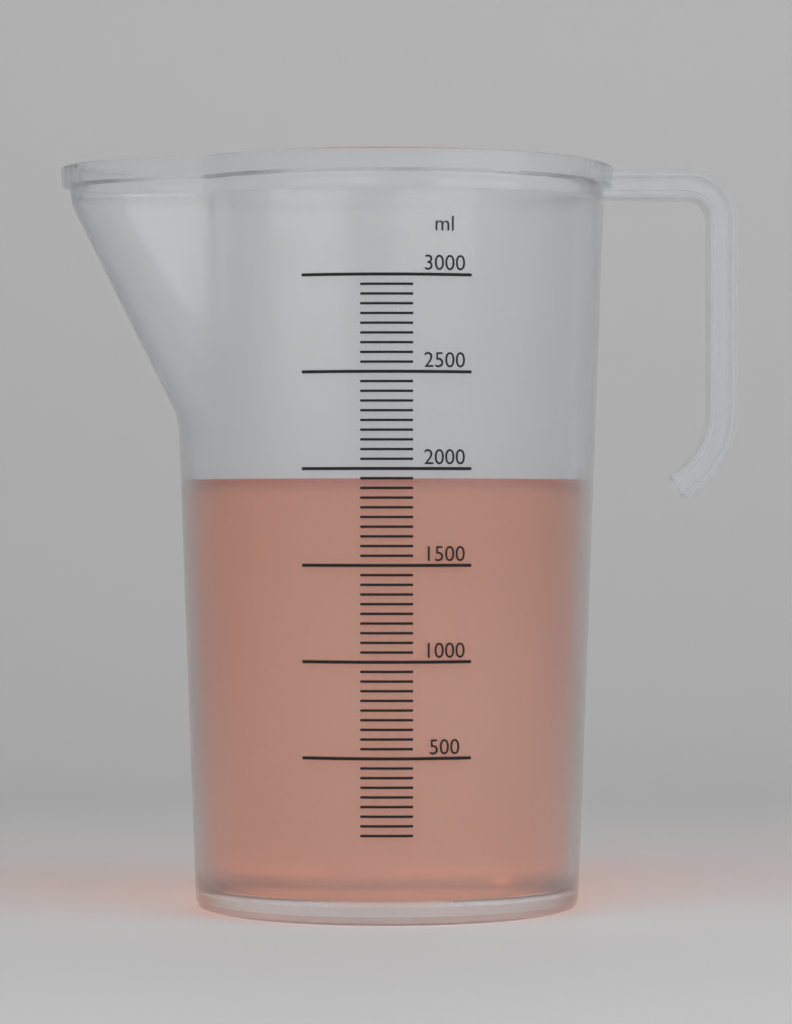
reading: 1950 ml
